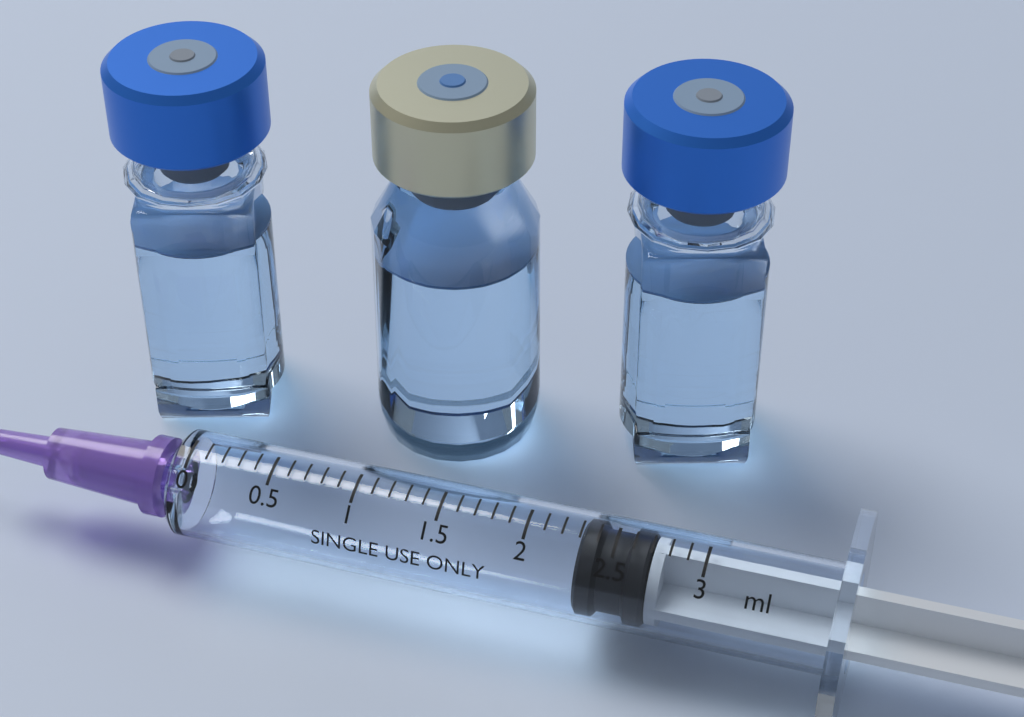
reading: 2.3 ml
